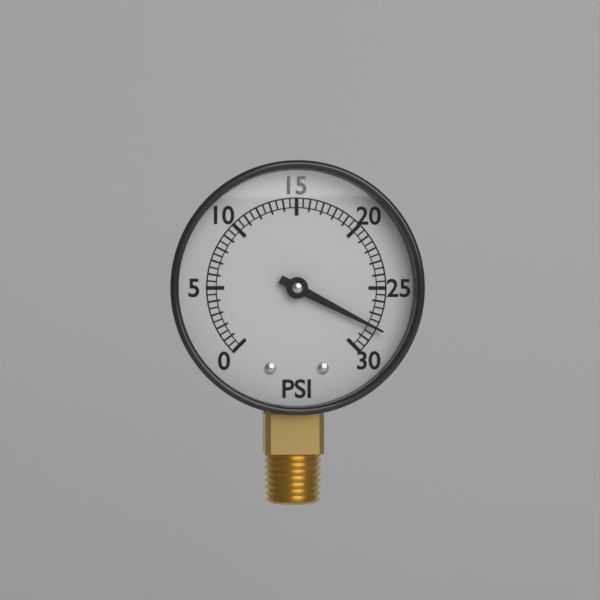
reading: 28.0 psi
